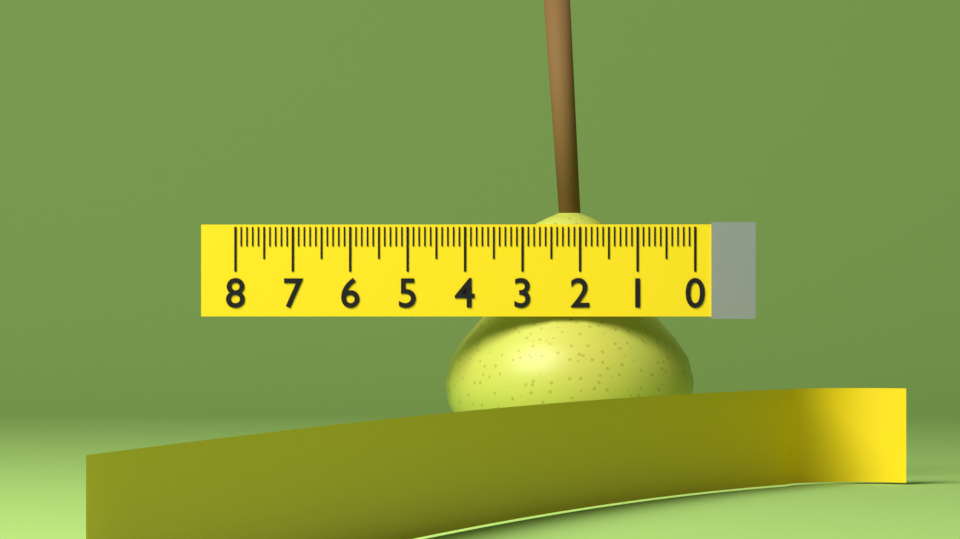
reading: 4.4 (no unit)
